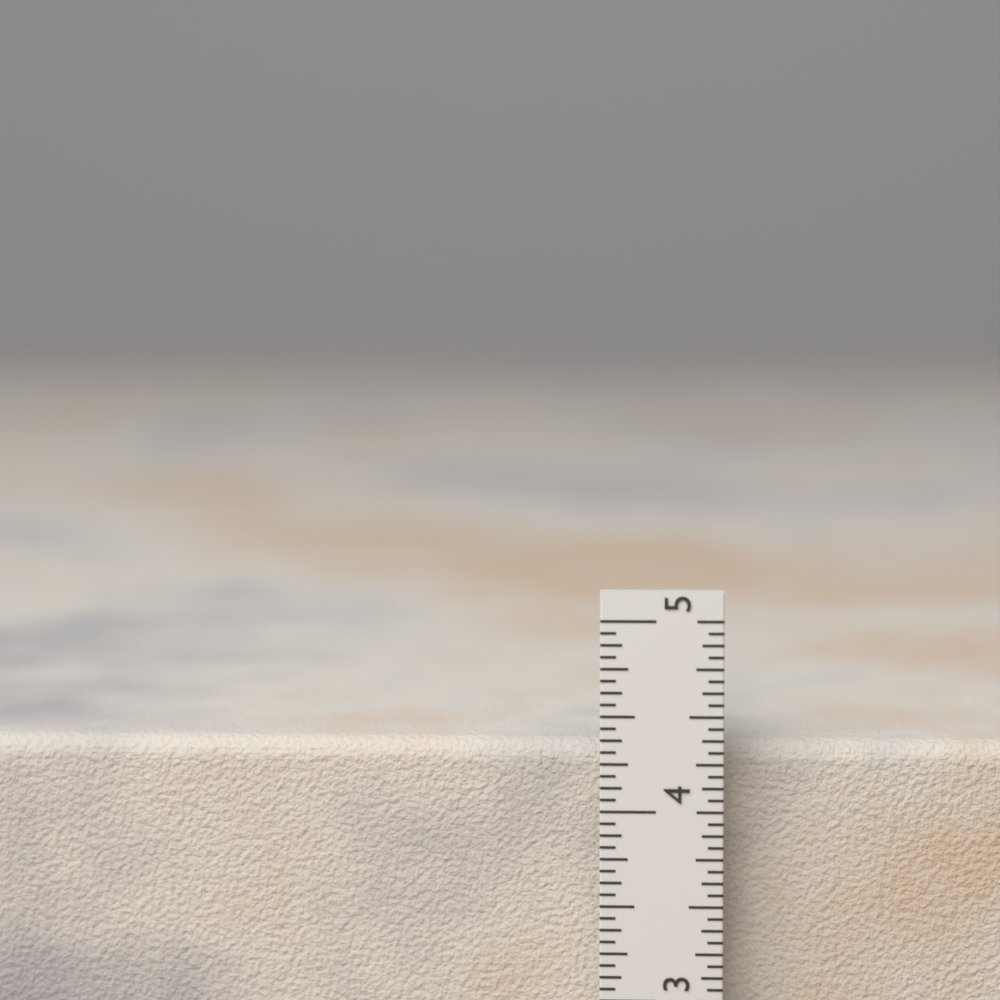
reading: 4.3125 in
